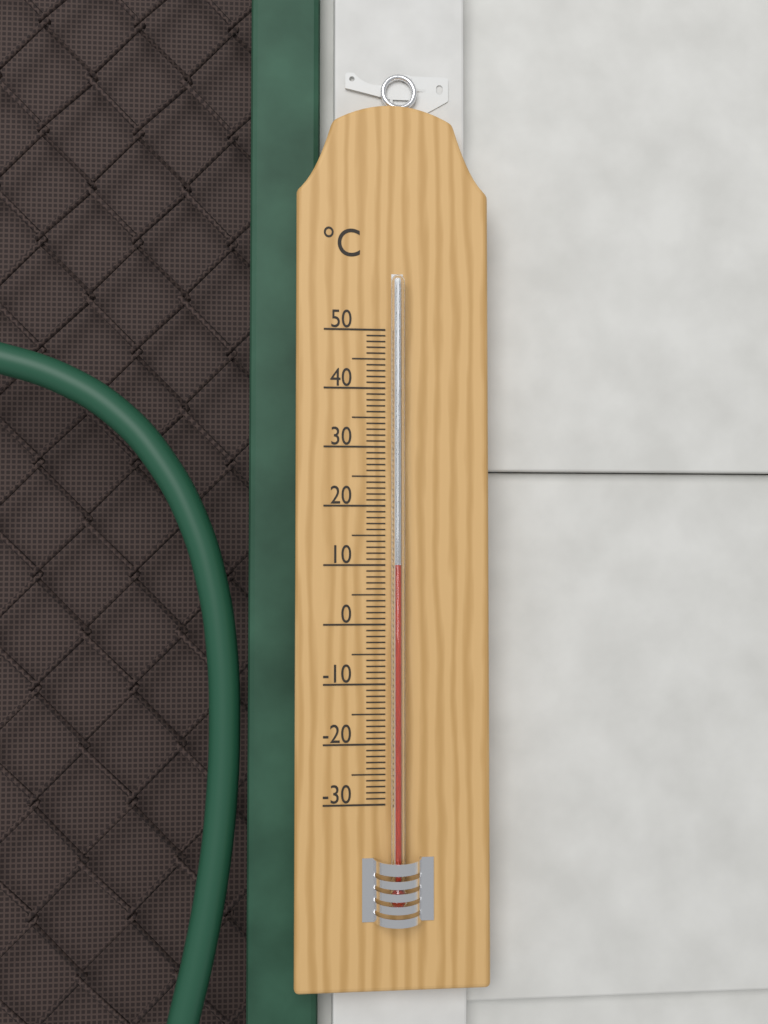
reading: 10 °C
